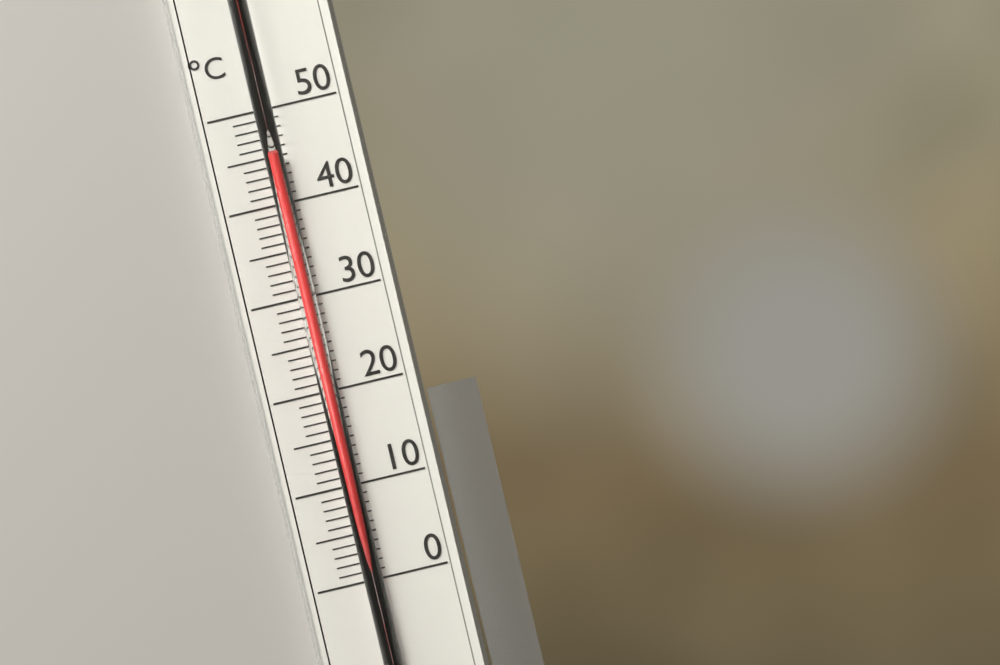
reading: 45 °C
